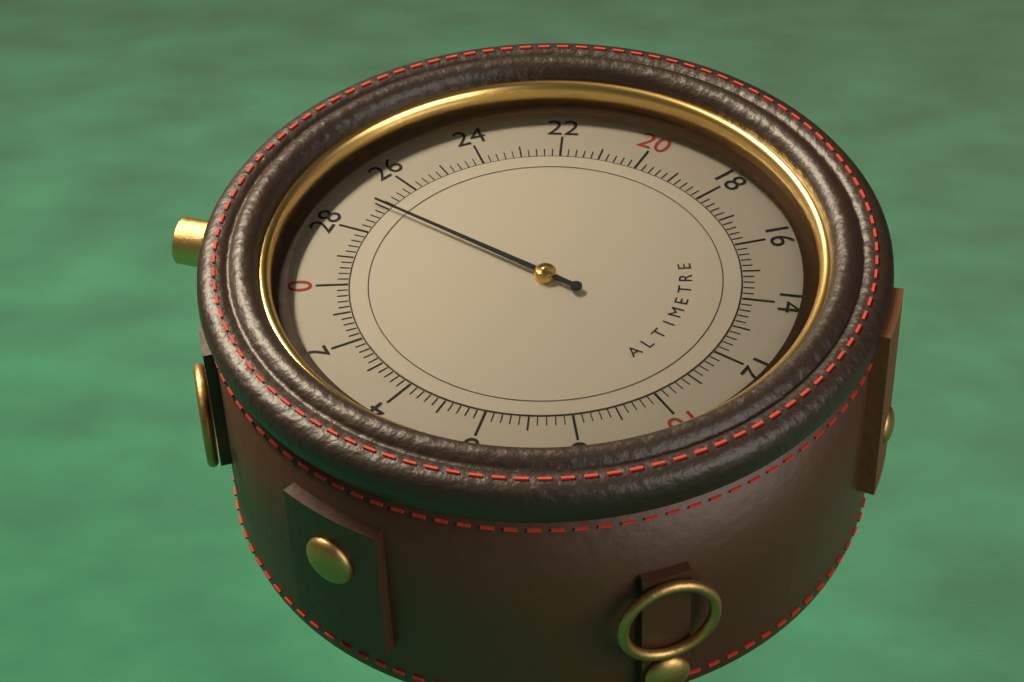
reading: 27.0 (no unit)
